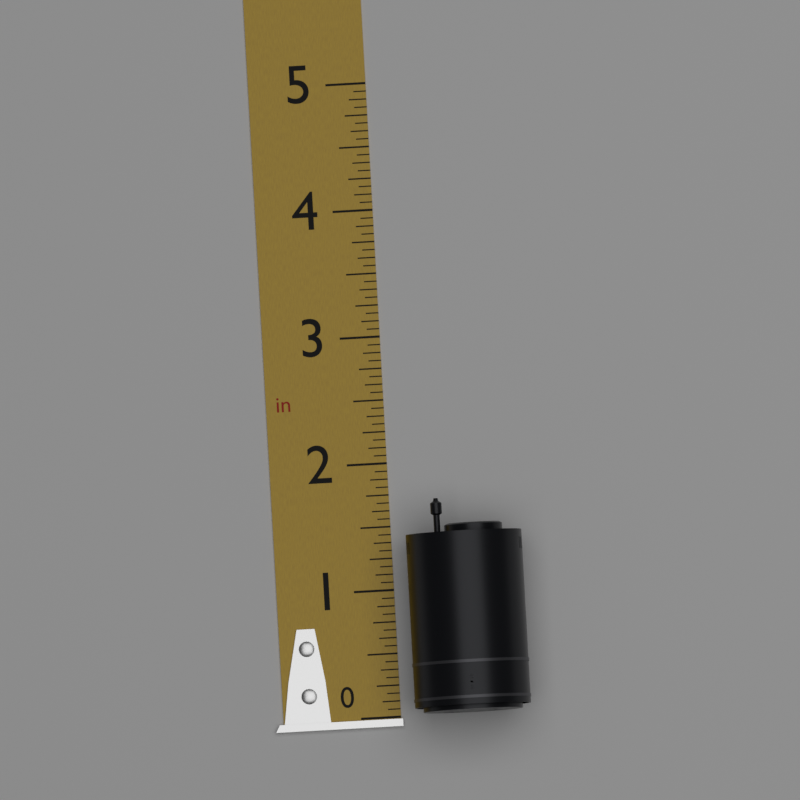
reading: 1.6875 in
